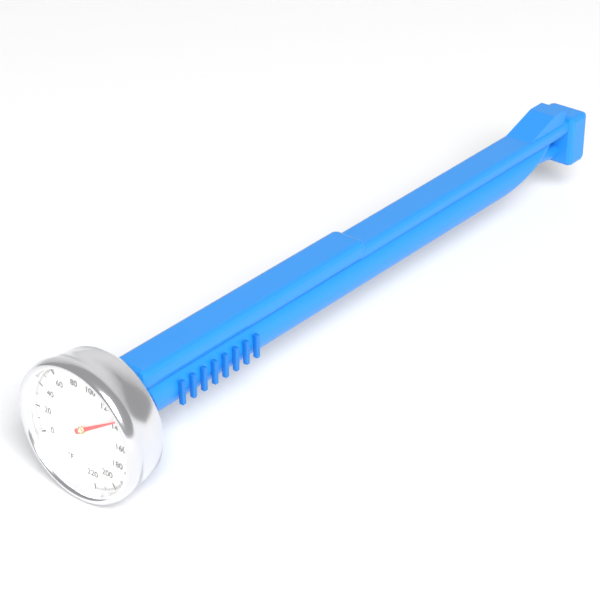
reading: 134 °F
